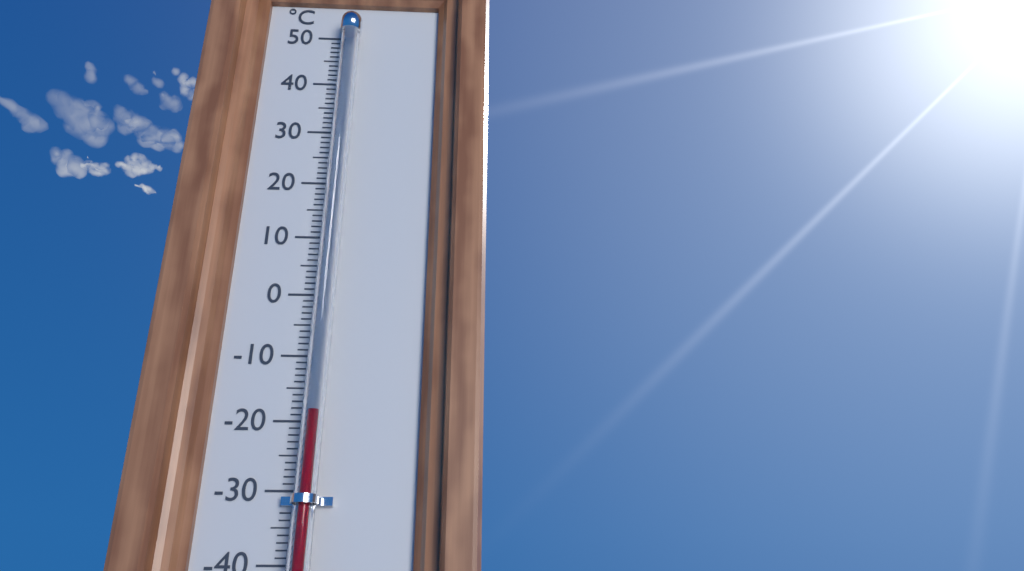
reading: -19 °C
